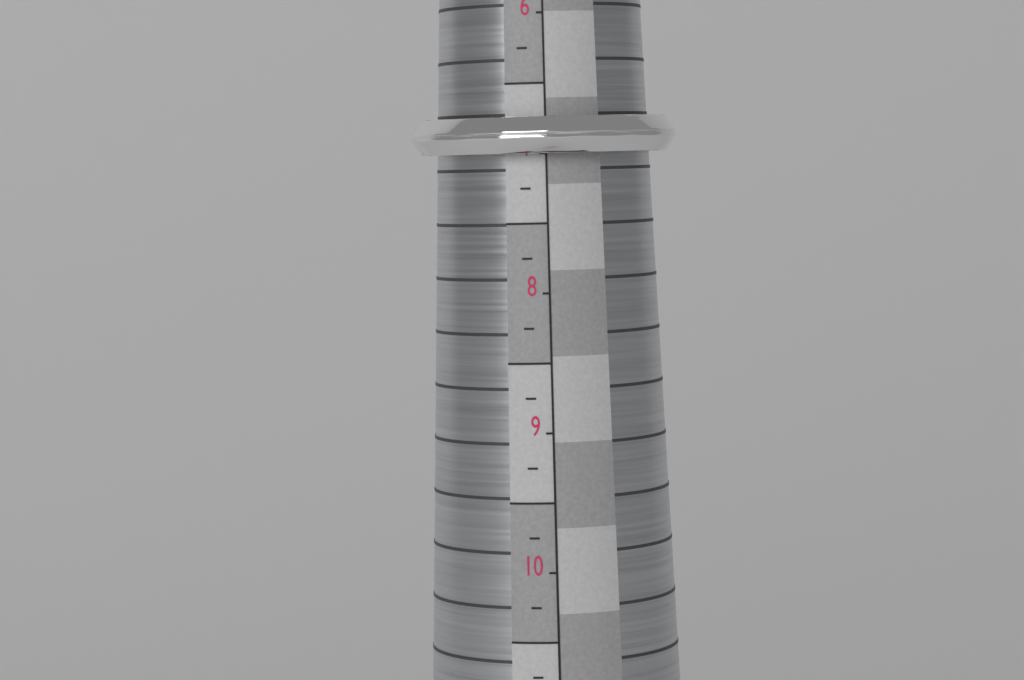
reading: 7.00 (no unit)
